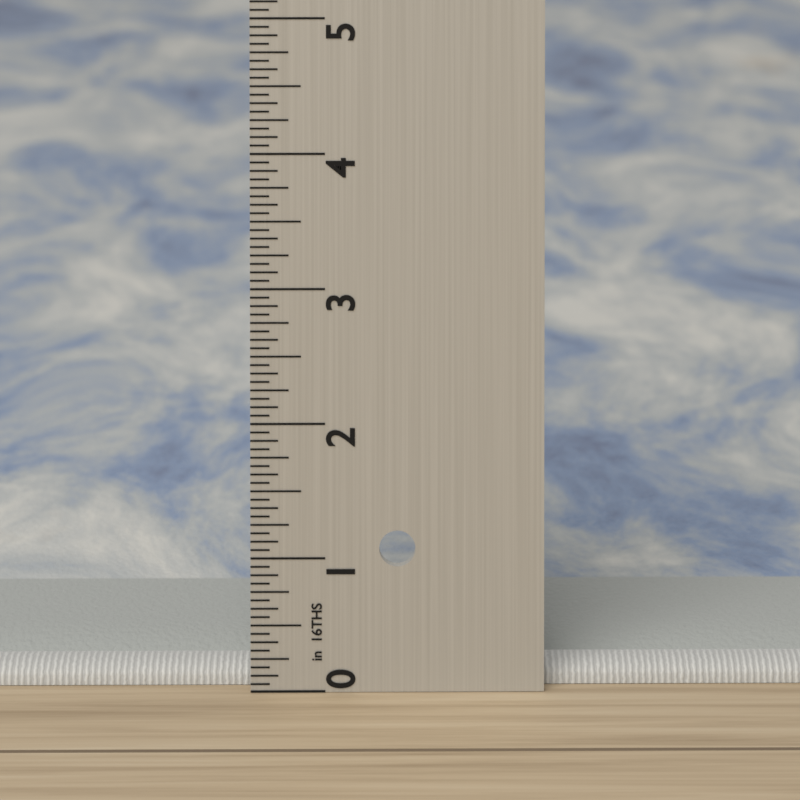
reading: 0.1875 in
